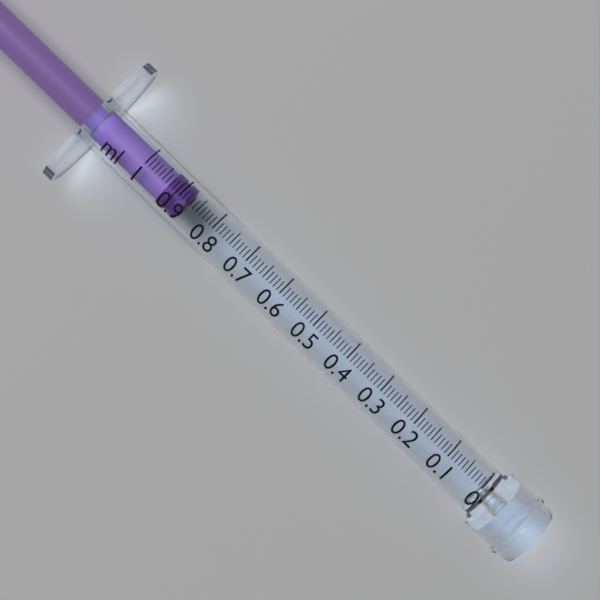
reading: 0.88 ml
